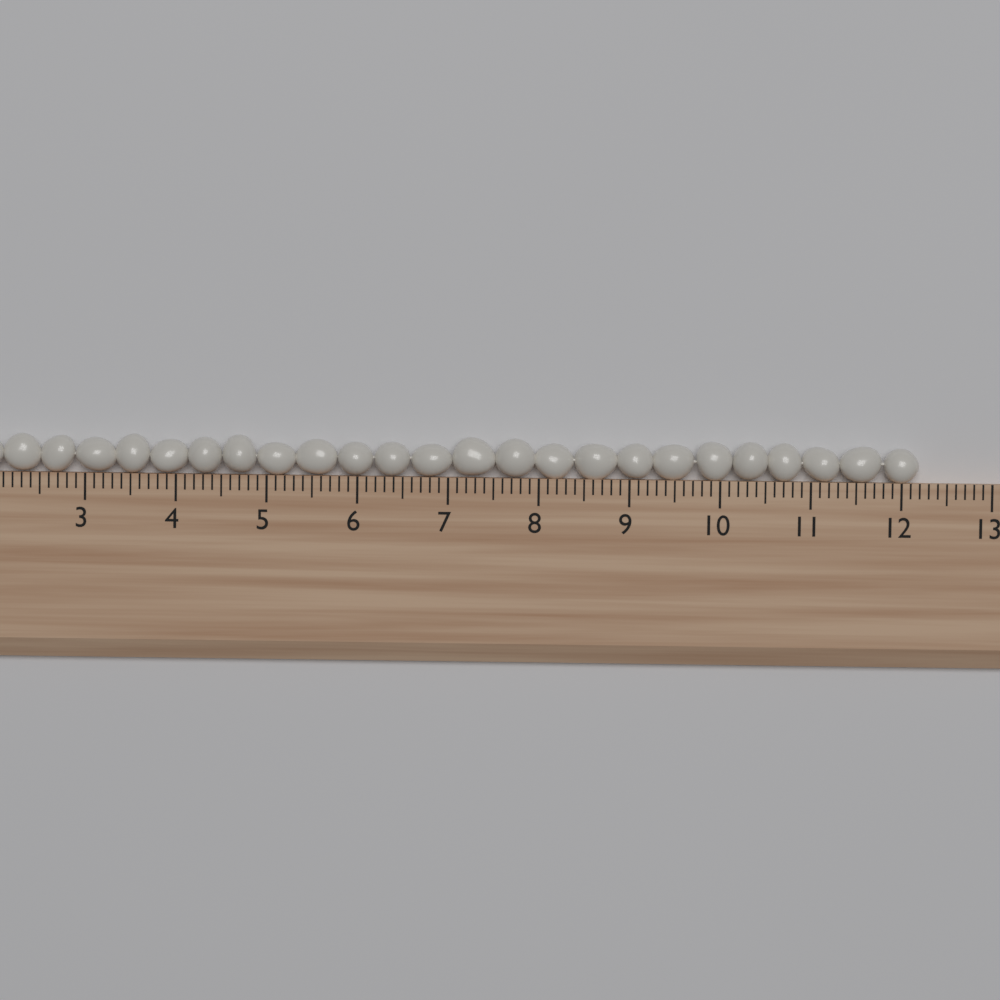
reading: 12.2 (no unit)
